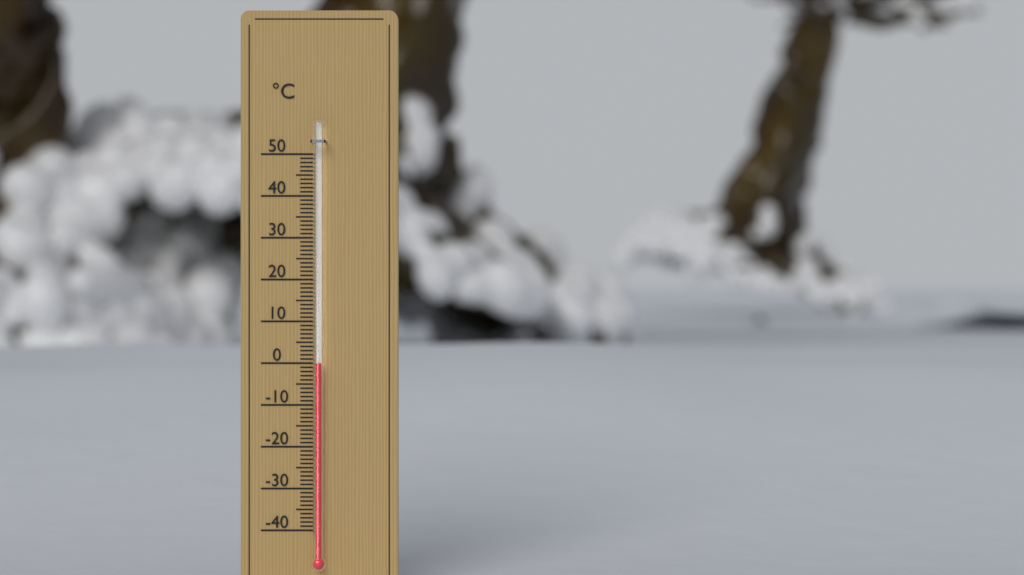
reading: 0 °C
